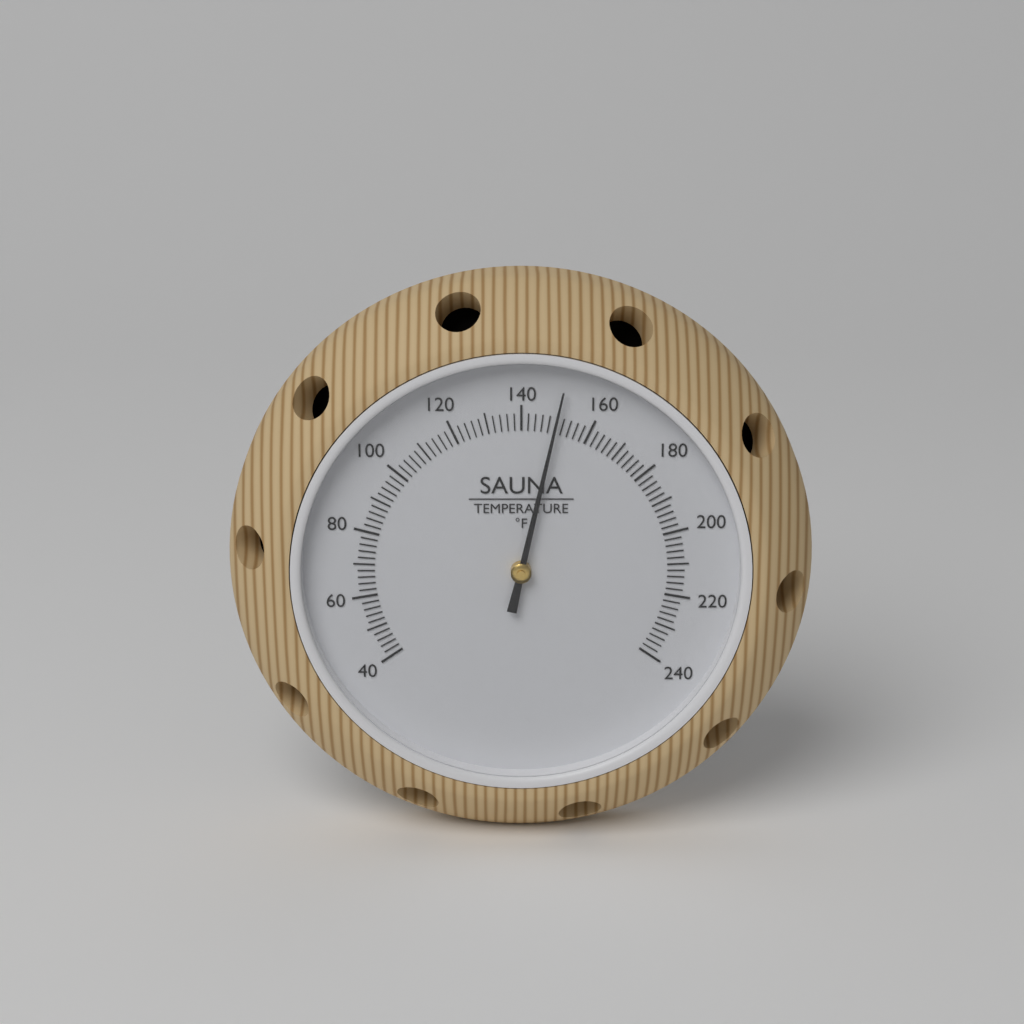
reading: 150 °F
